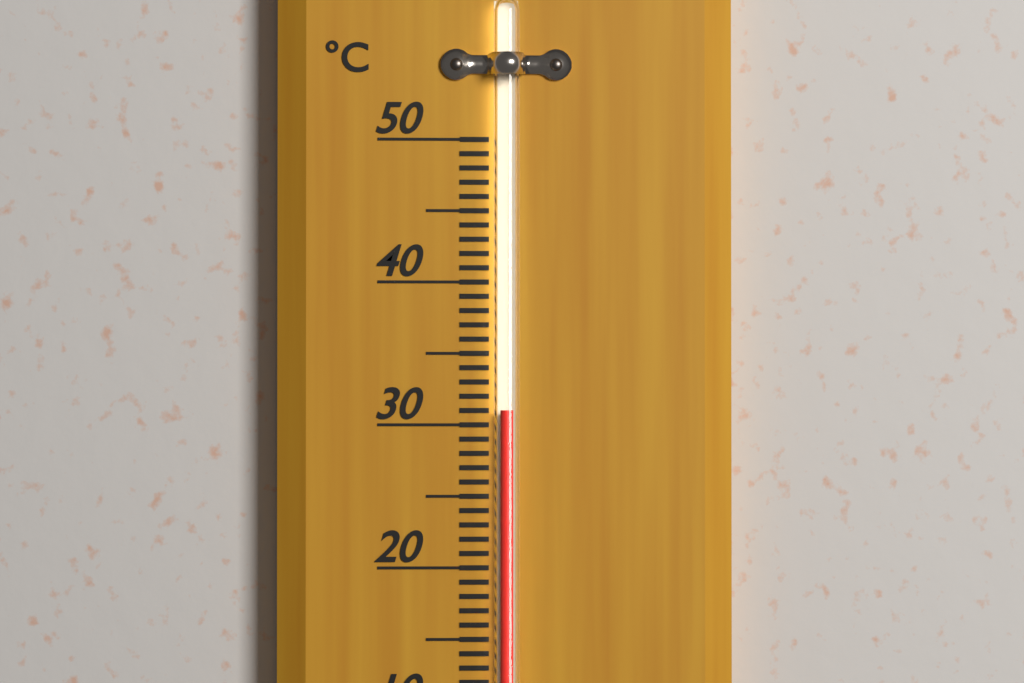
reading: 31 °C
